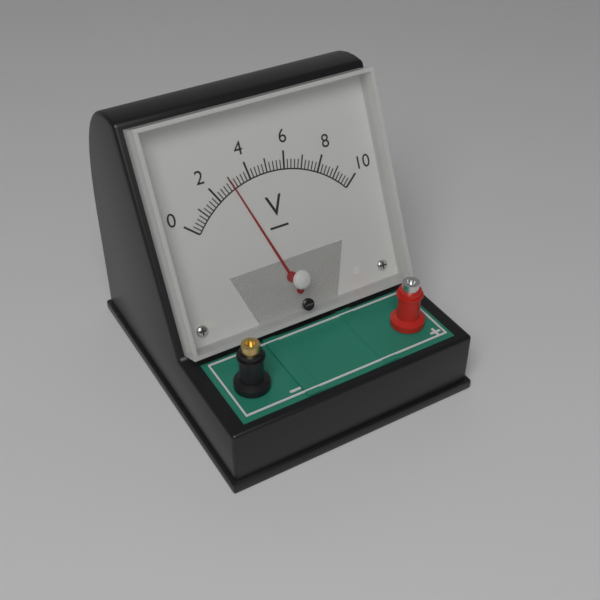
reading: 3.0 V
